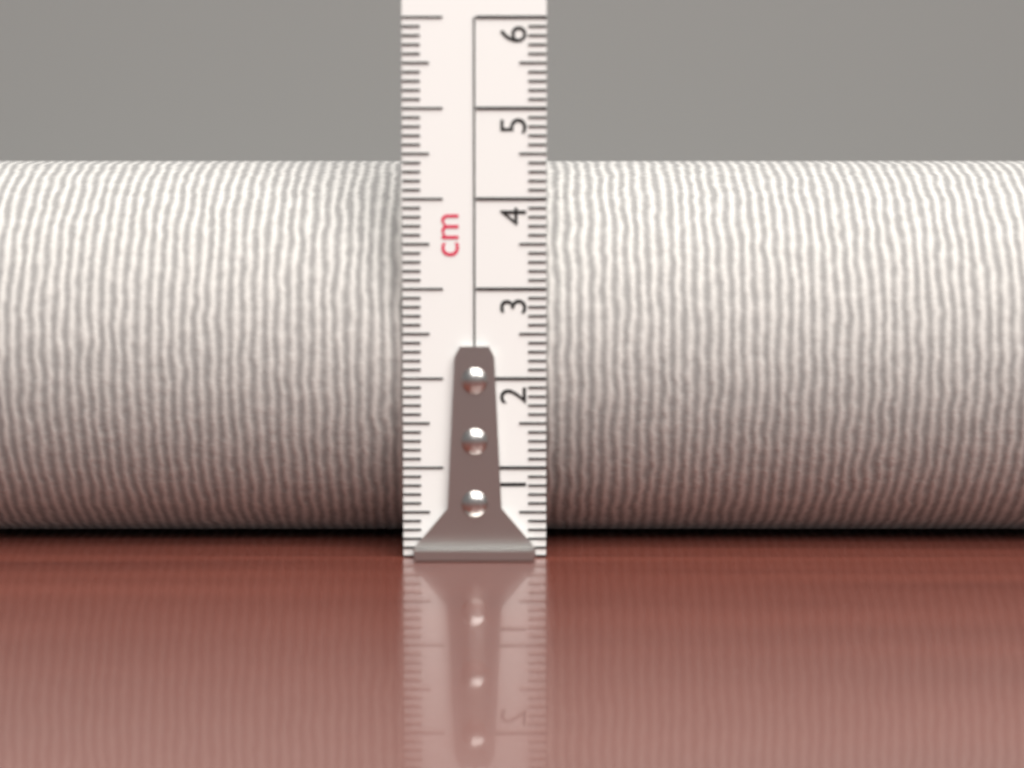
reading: 4.5 cm
